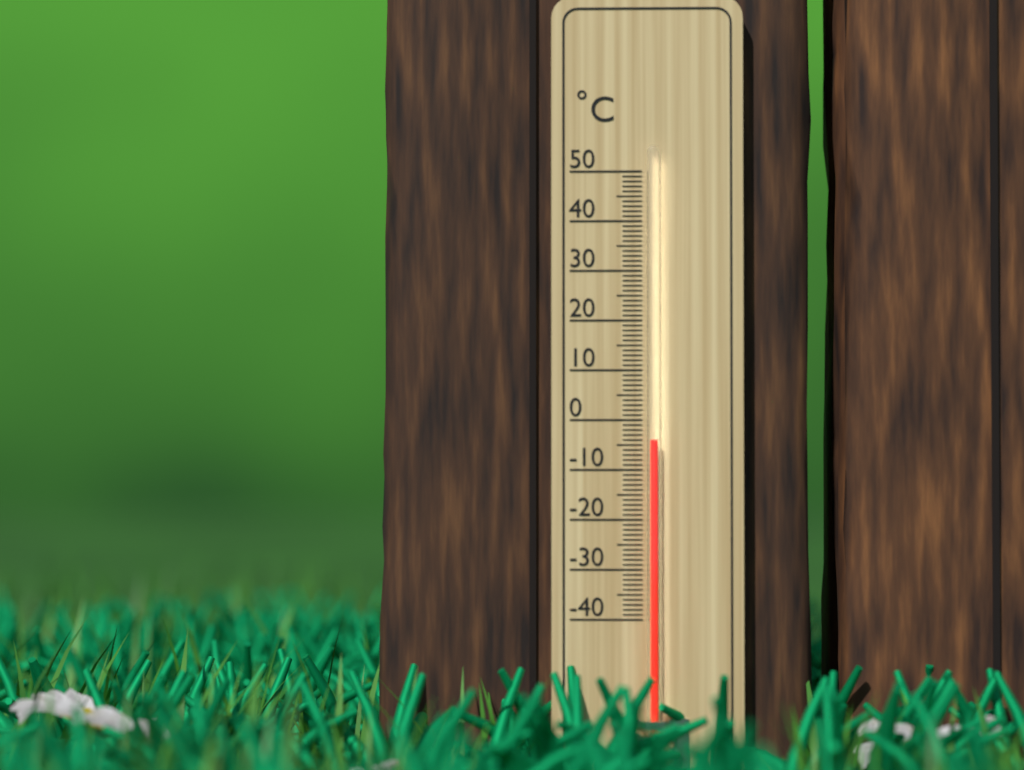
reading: -4 °C
